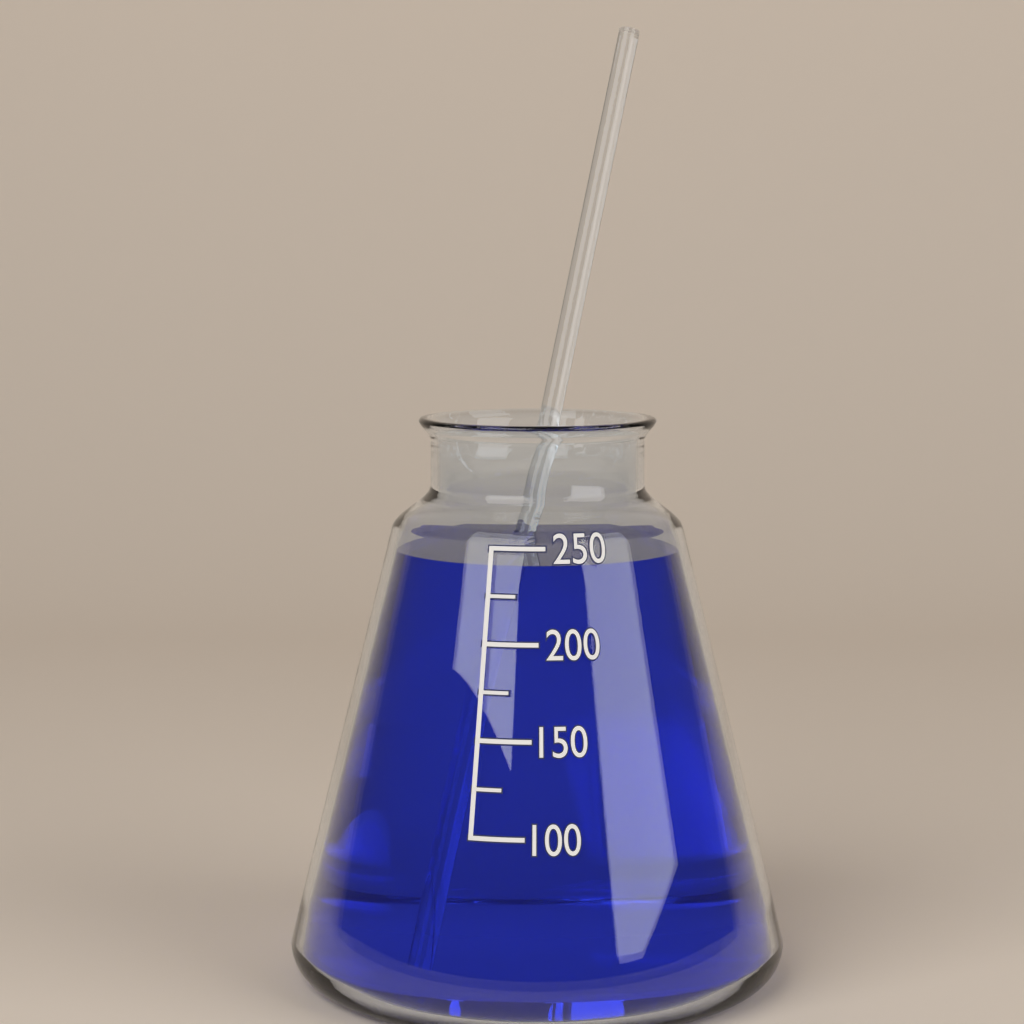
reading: 240 (no unit)
